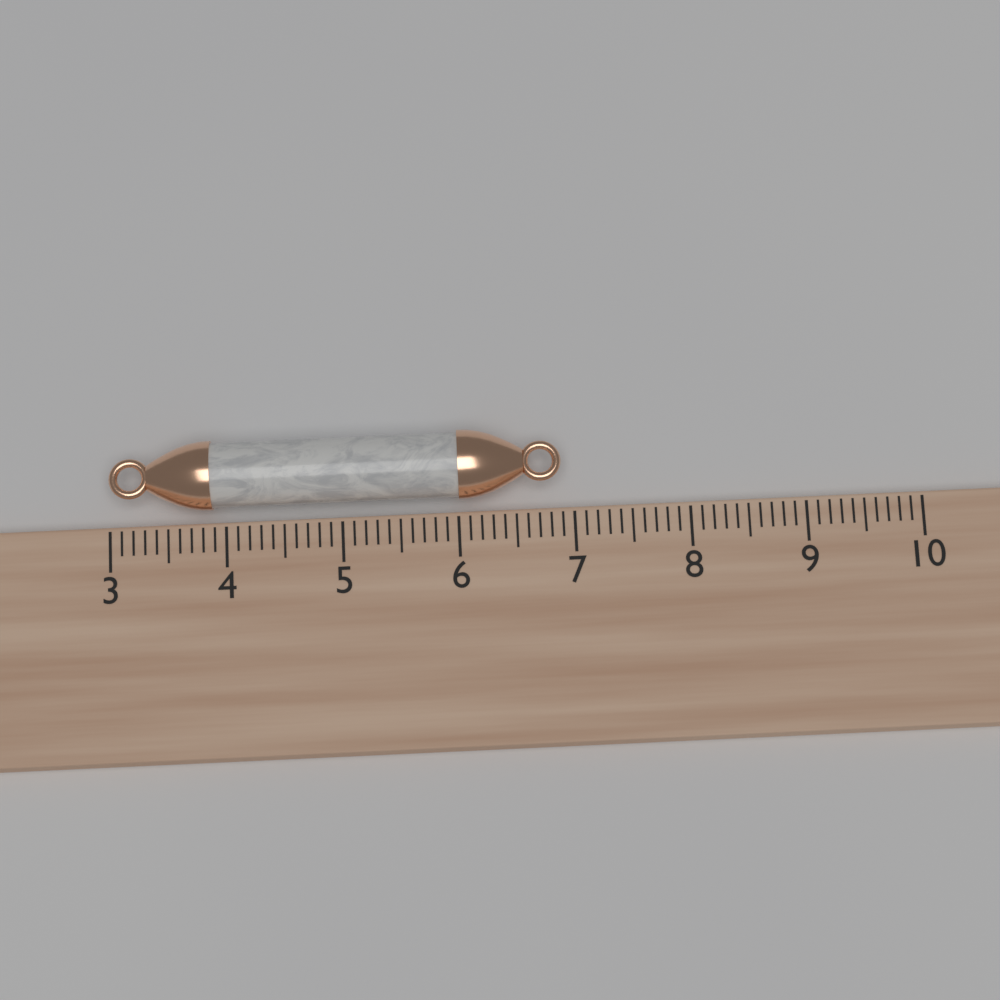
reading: 6.9 (no unit)
